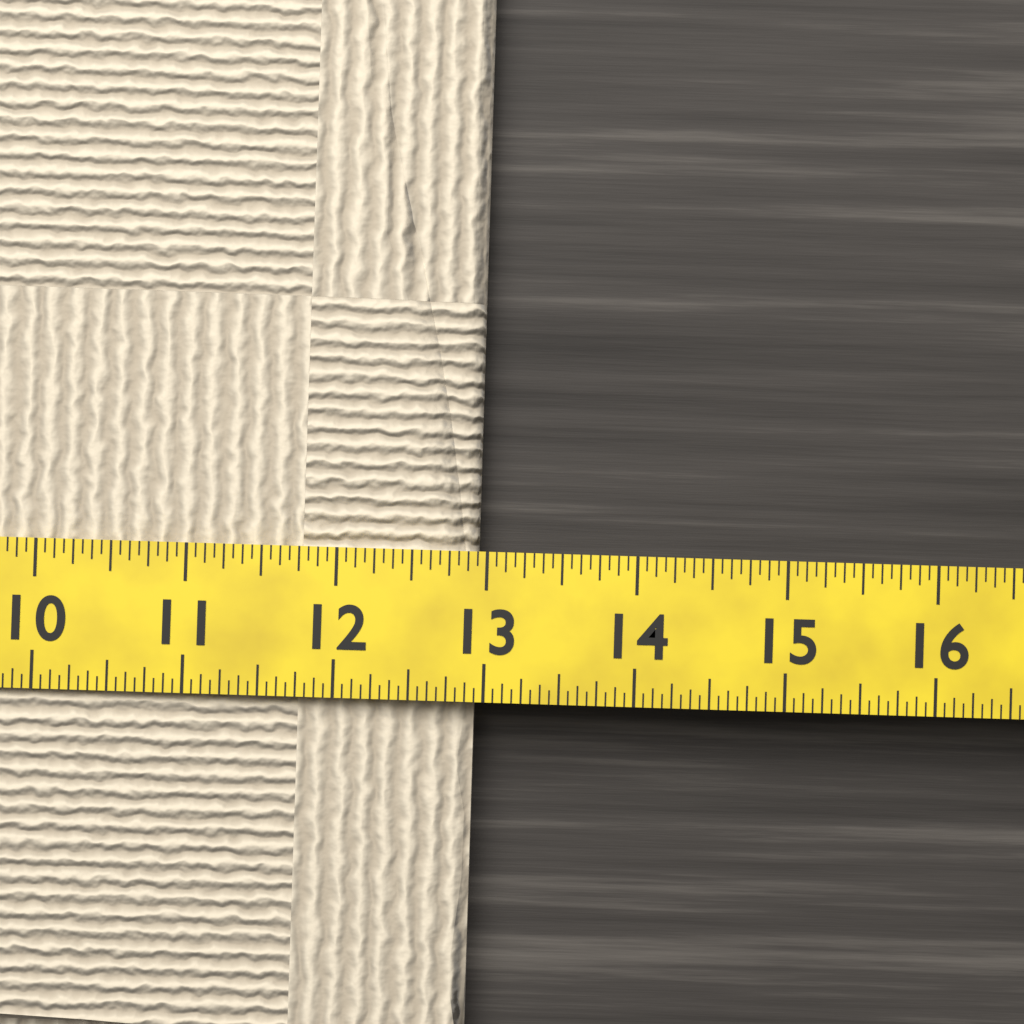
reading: 12.9375 (no unit)
